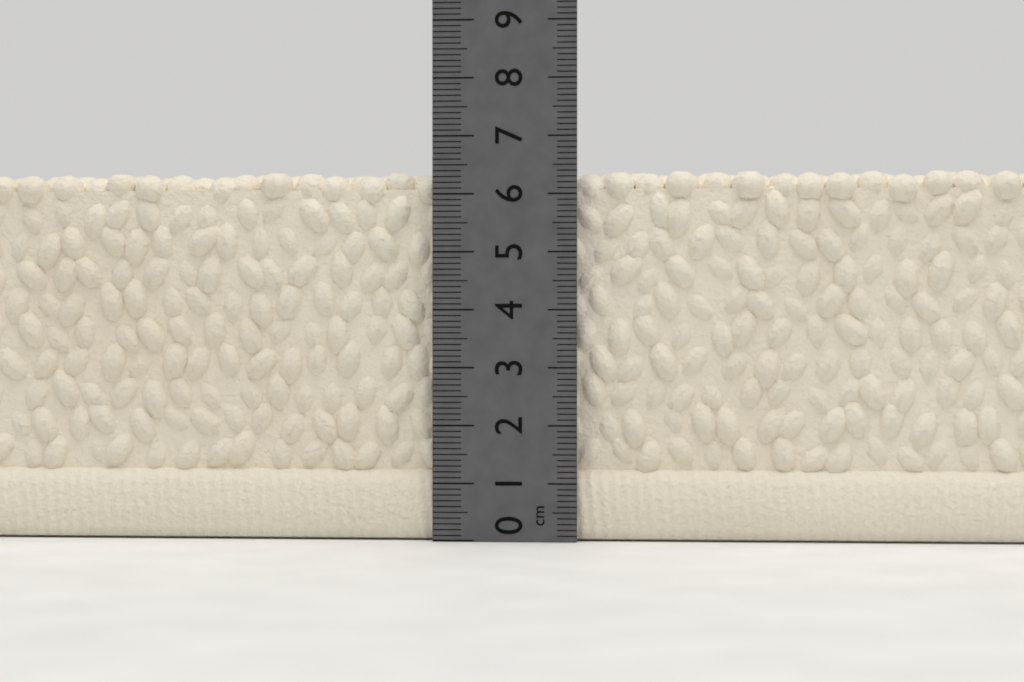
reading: 6.4 cm
